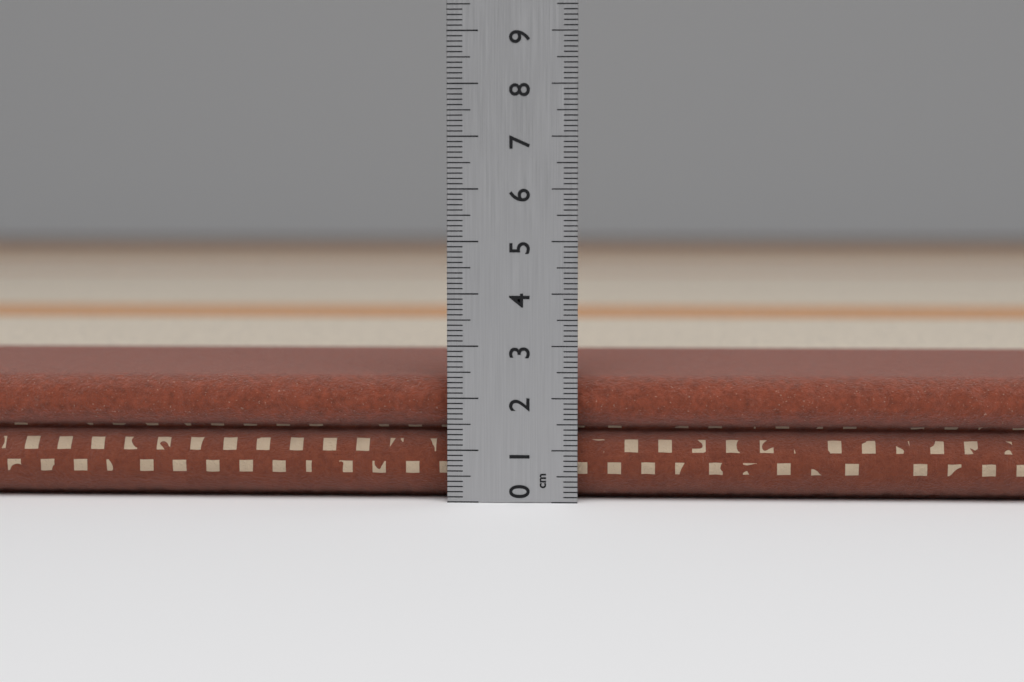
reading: 2.4 cm
